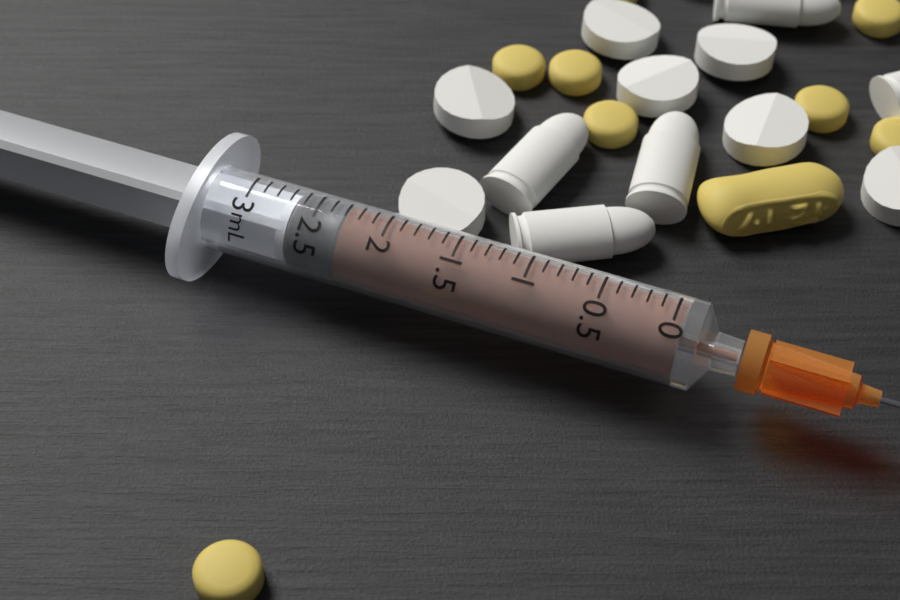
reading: 2.3 mL
